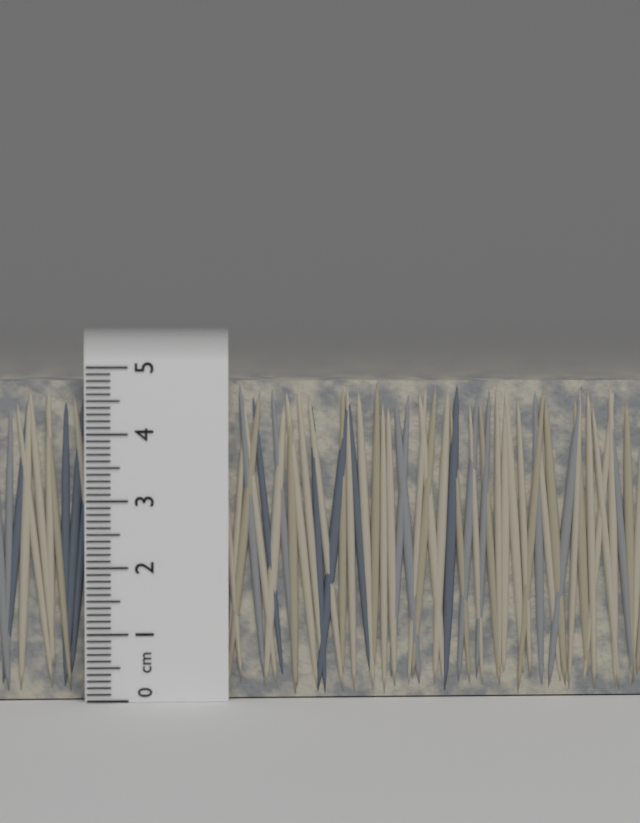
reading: 4.8 cm
